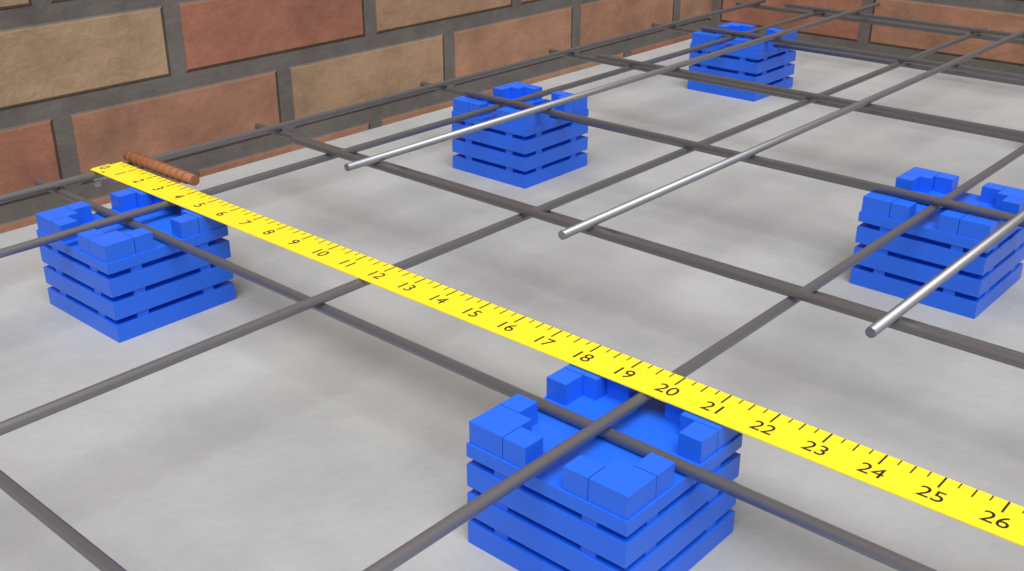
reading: 3.50 in
